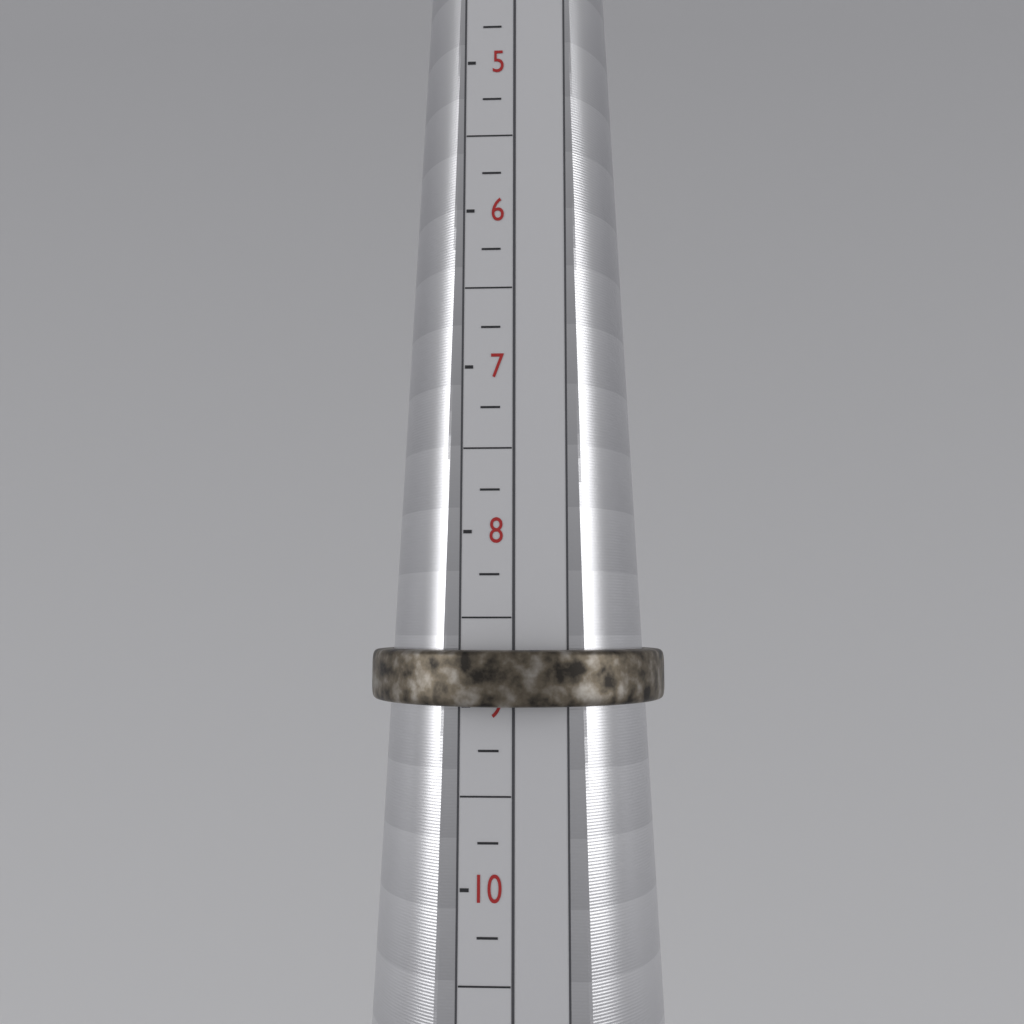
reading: 9.00 (no unit)
